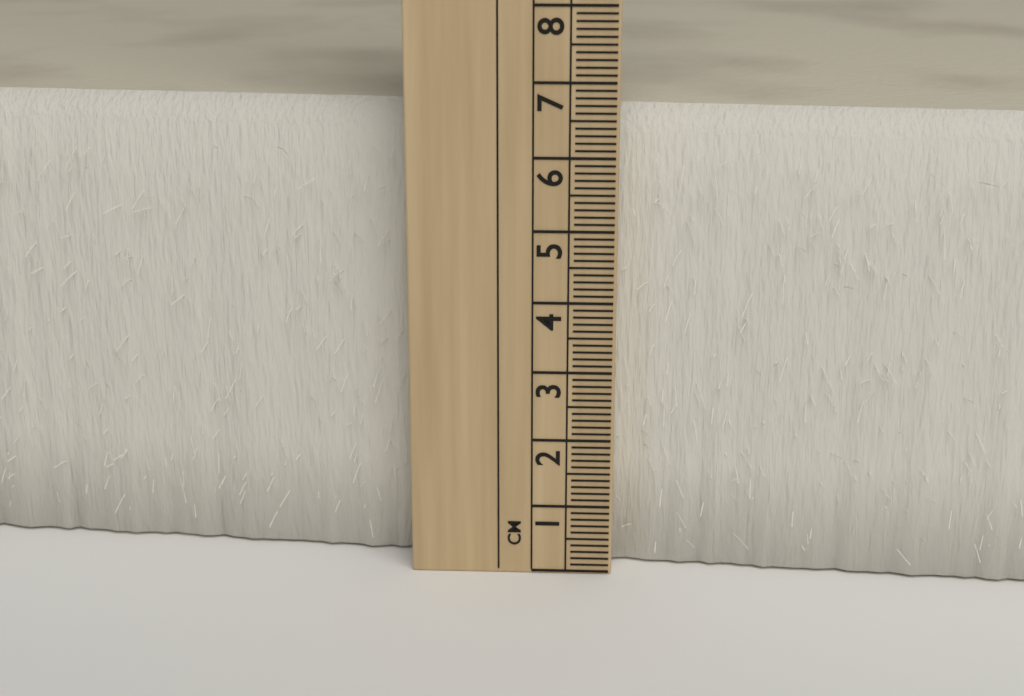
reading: 6.6 cm
